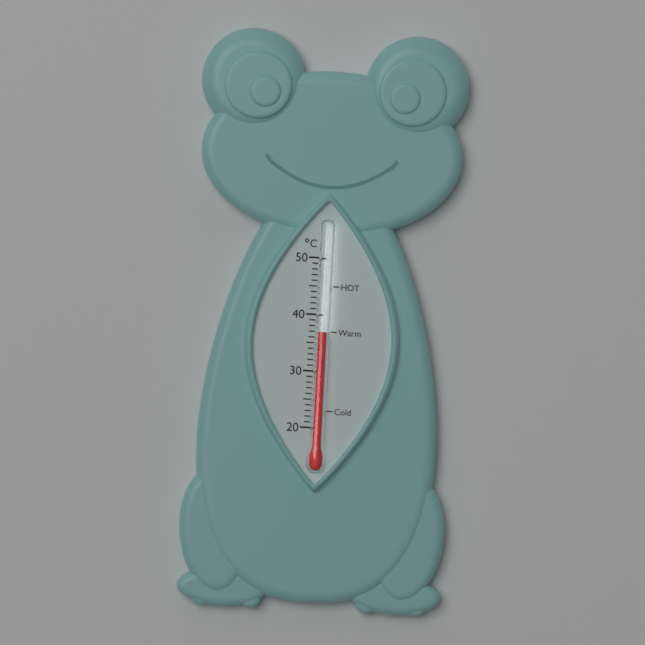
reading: 37 °C
